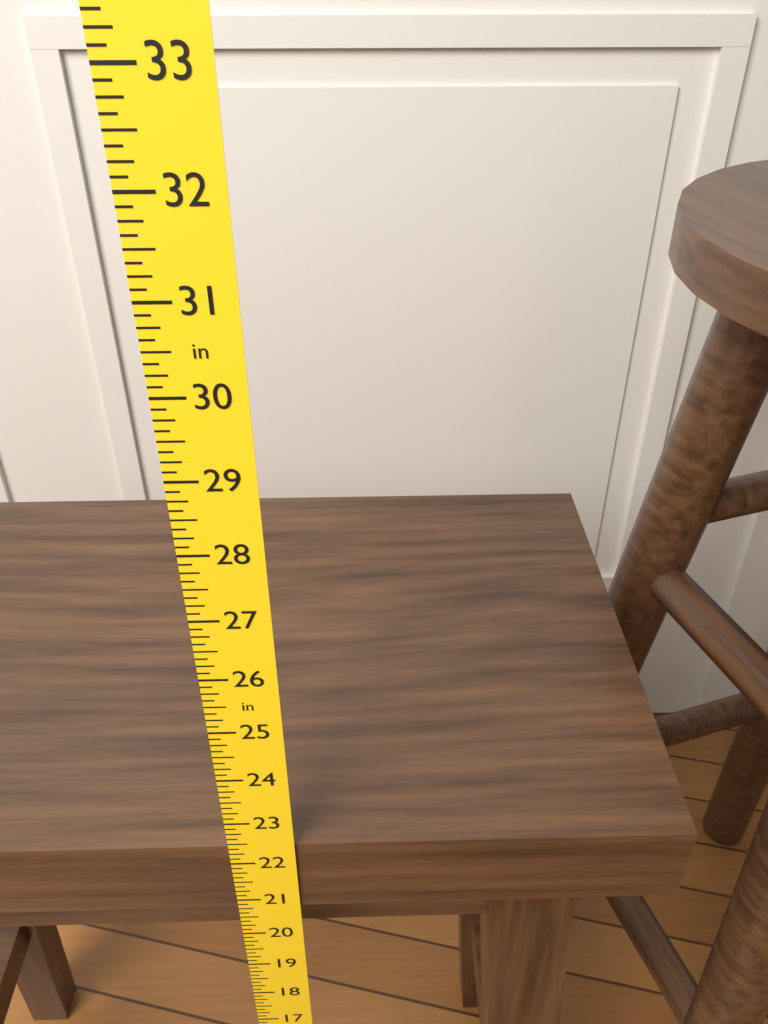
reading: 22.375 in
